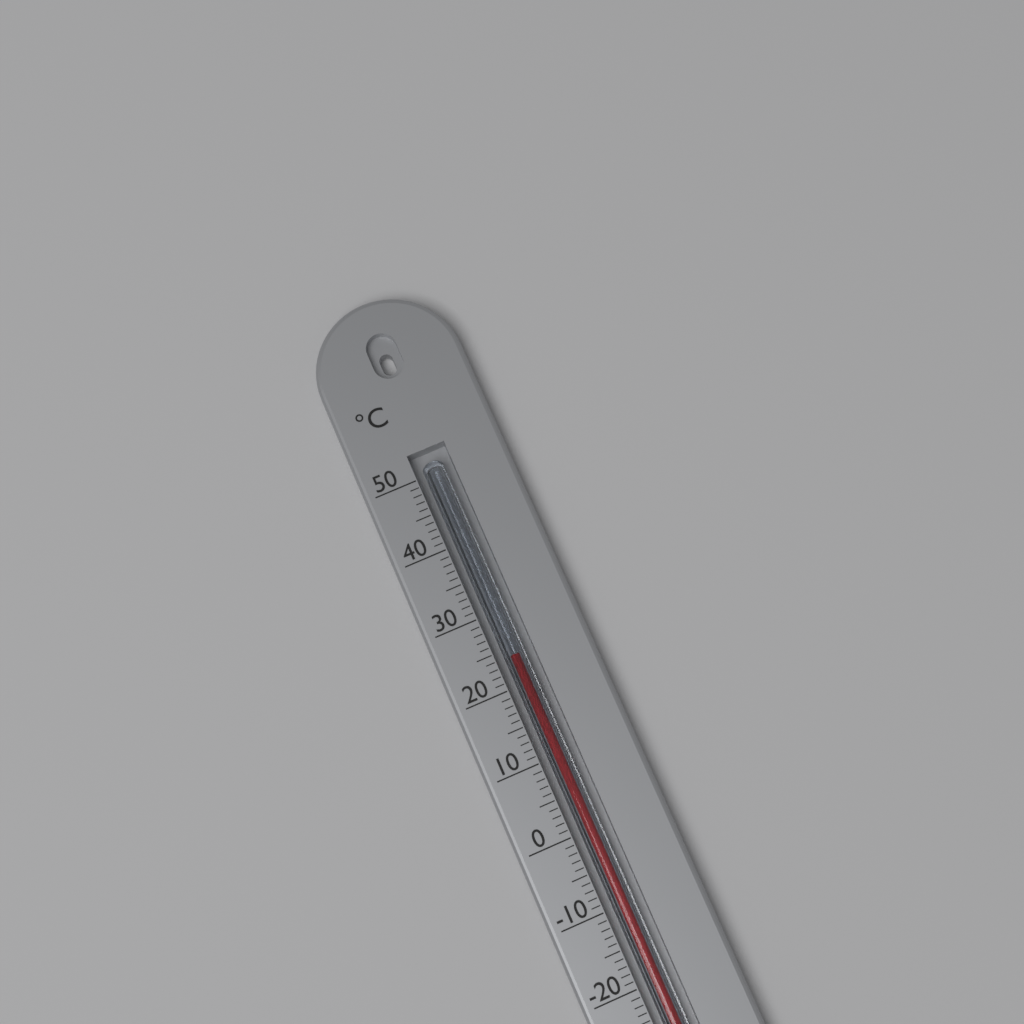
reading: 24 °C
